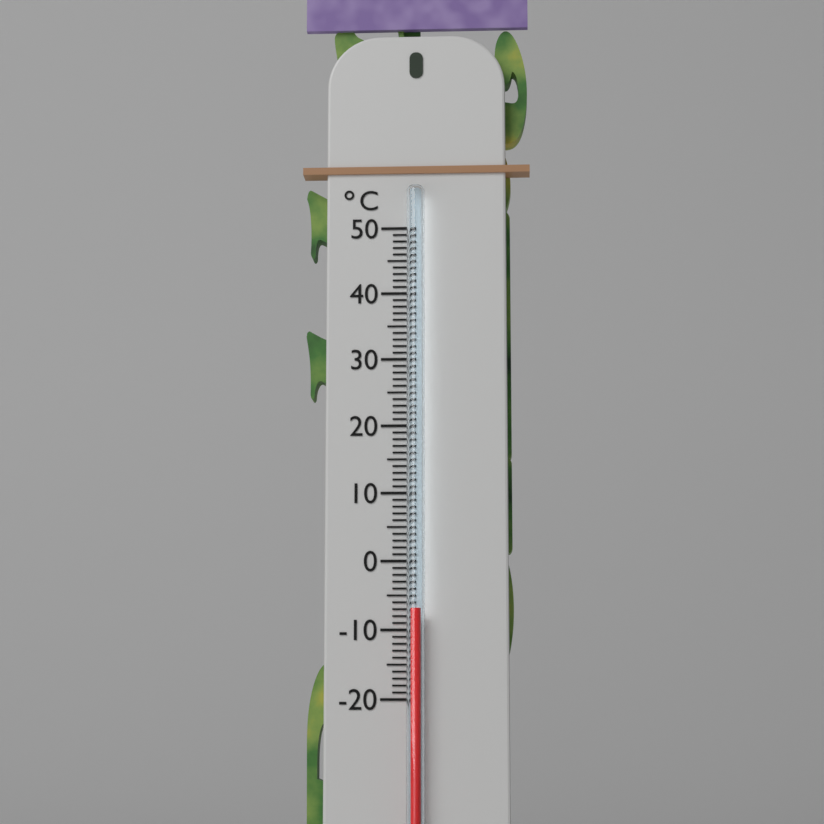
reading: -7 °C
